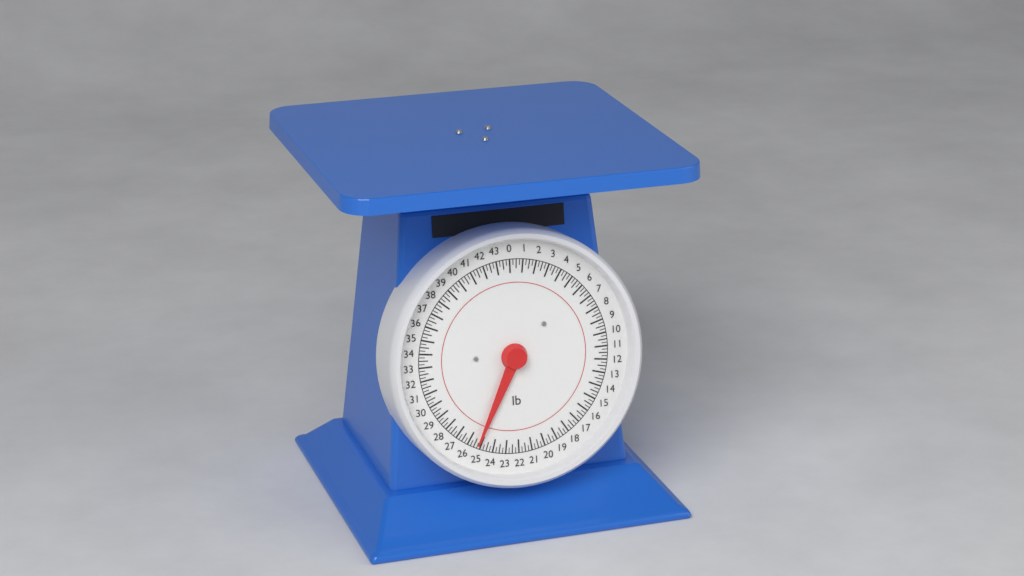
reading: 25.25 lb
